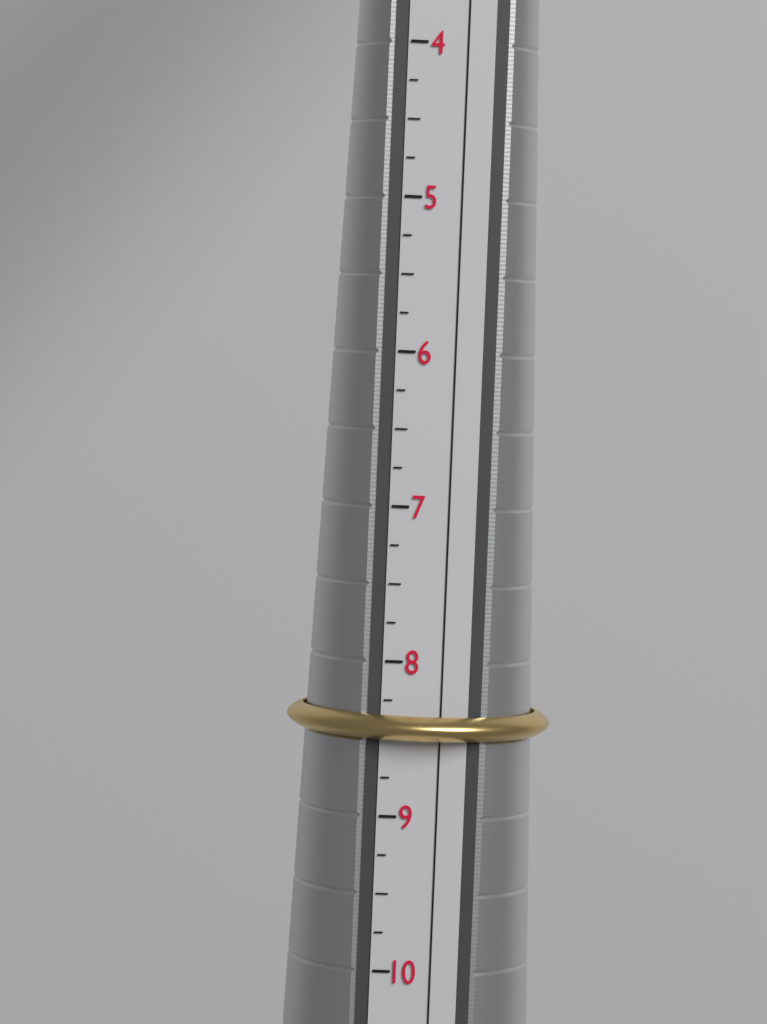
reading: 8.50 (no unit)
